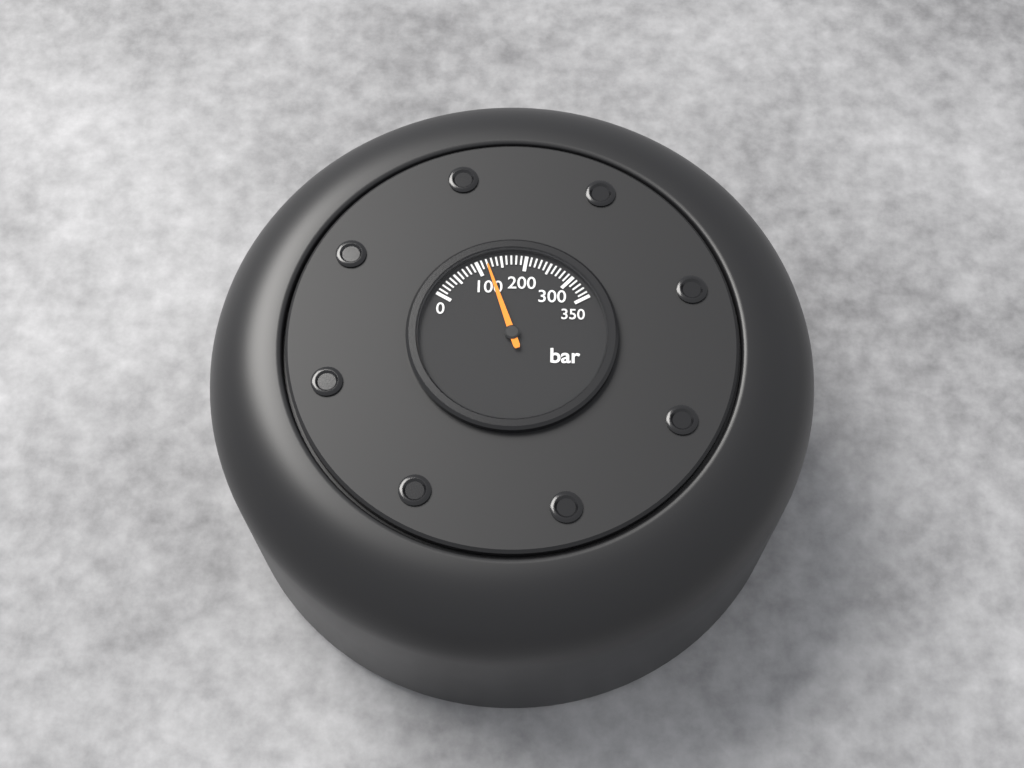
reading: 120 bar
